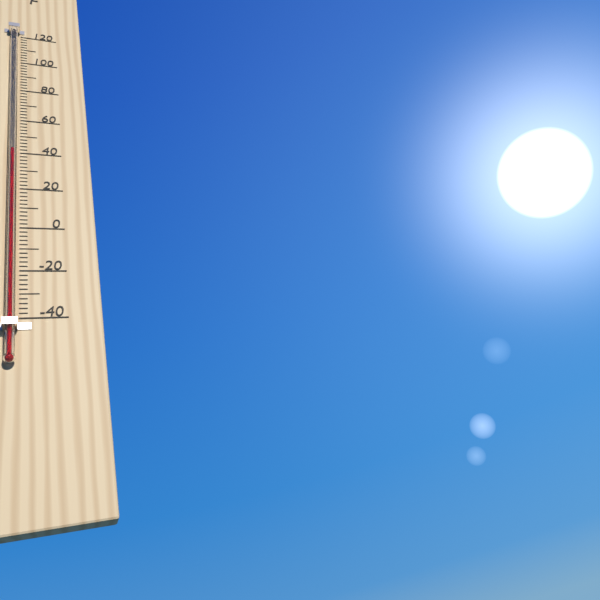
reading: 40 °F
